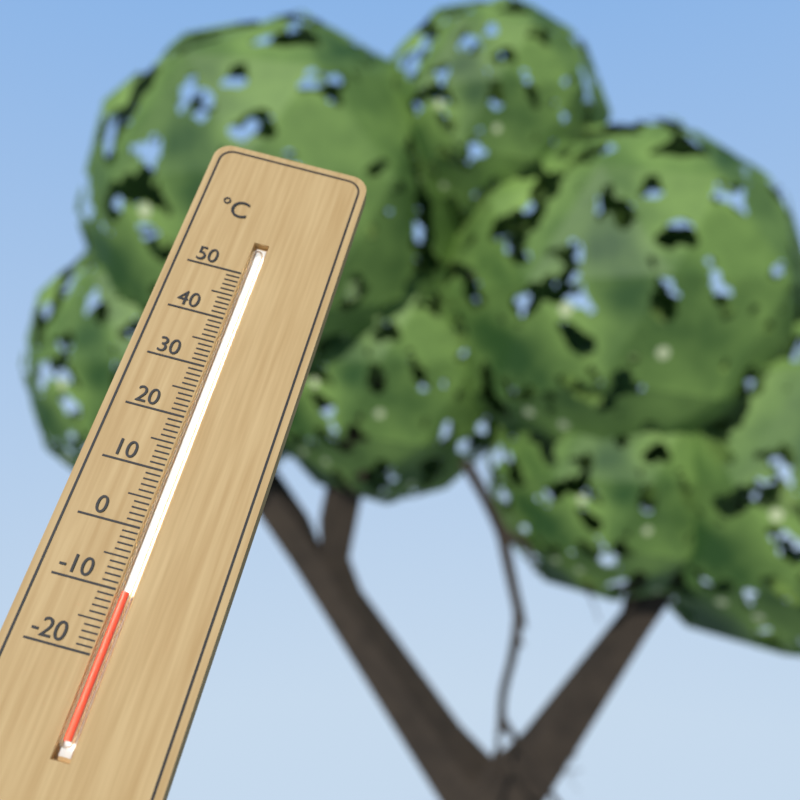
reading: -10 °C
